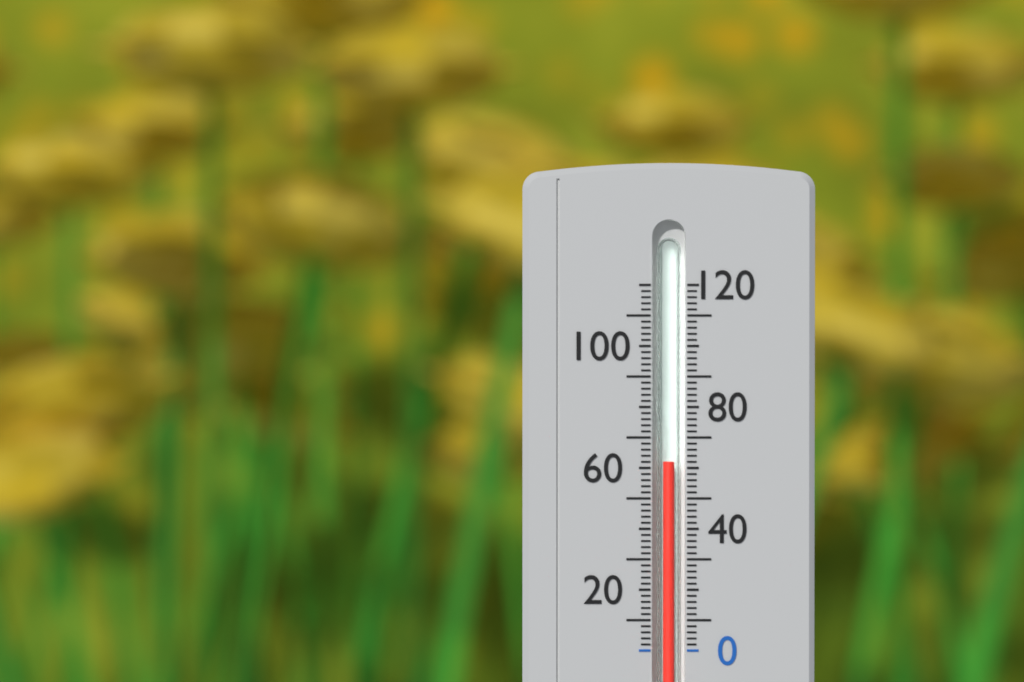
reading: 62 (no unit)
